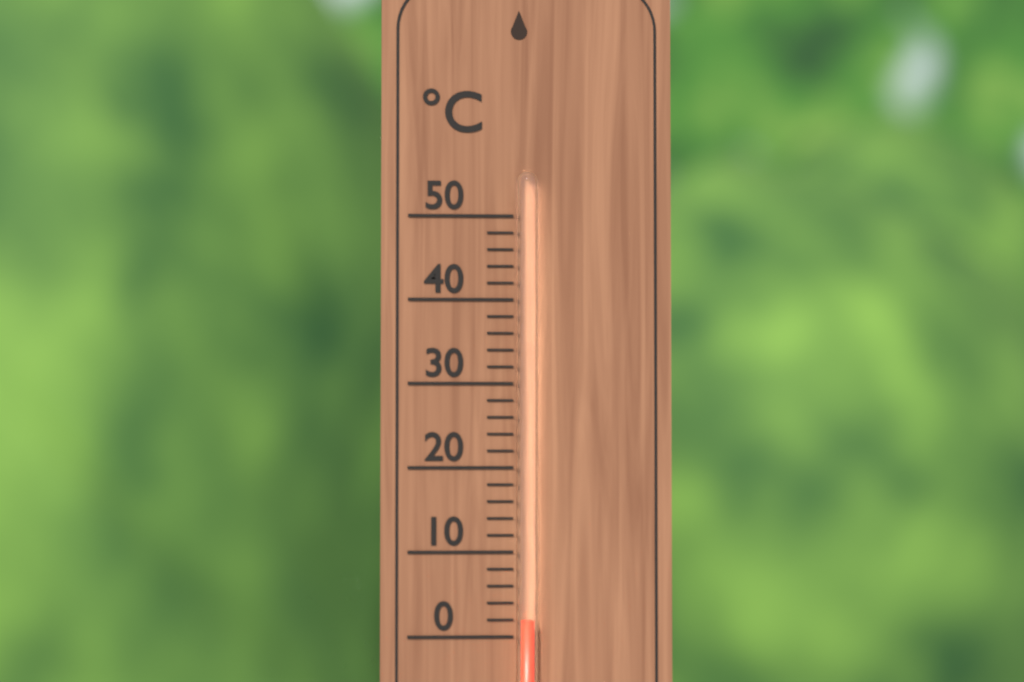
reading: 2 °C
